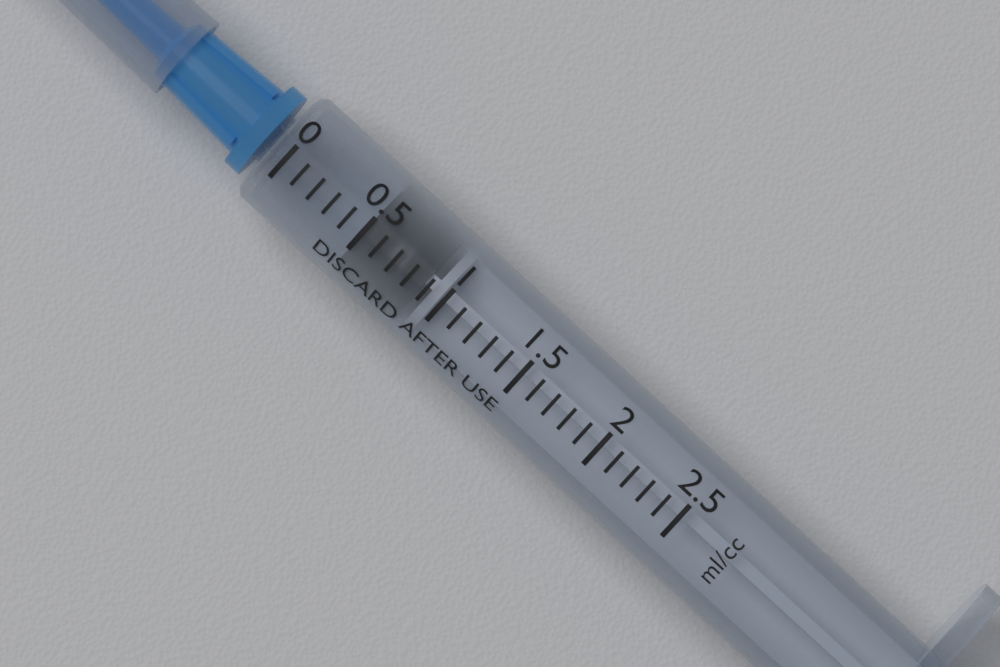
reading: 0.5 ml
